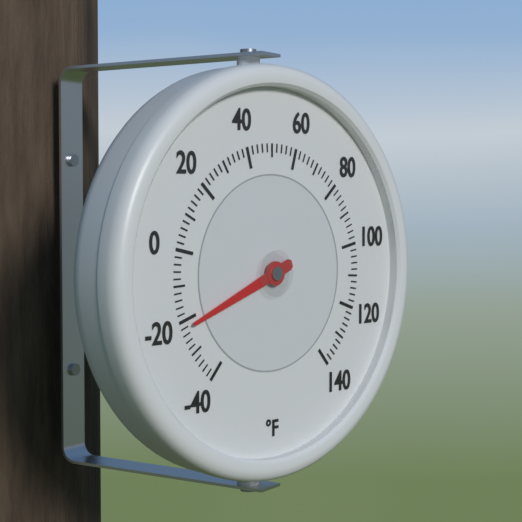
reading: -22 °F
